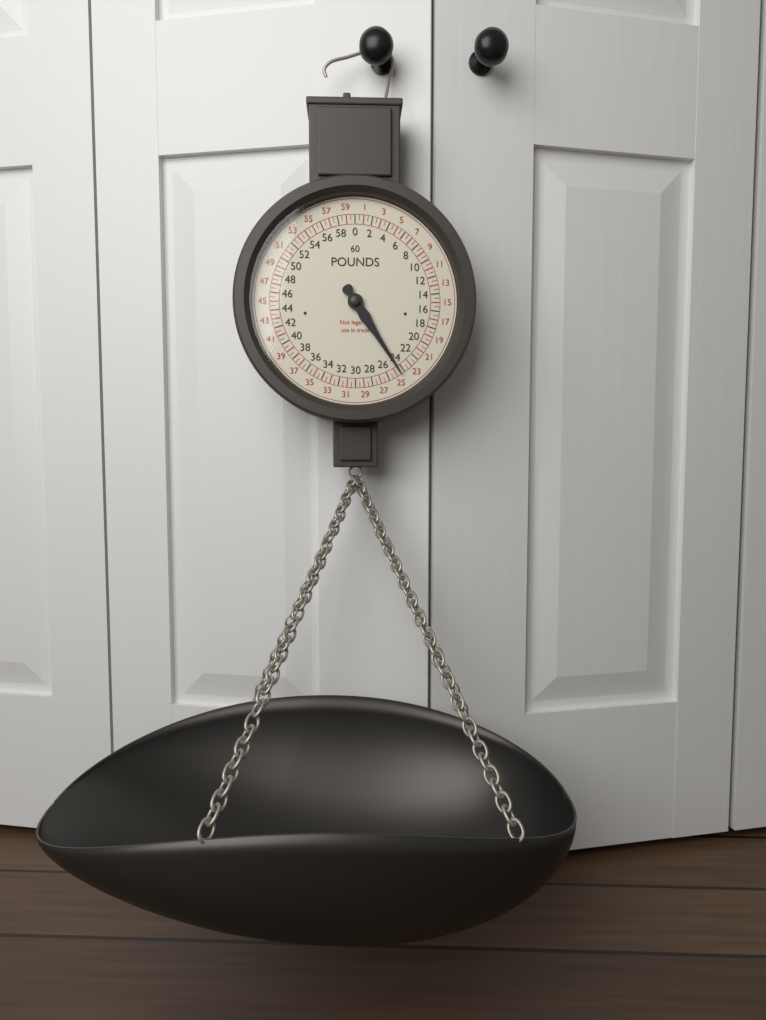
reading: 24.5 lb
